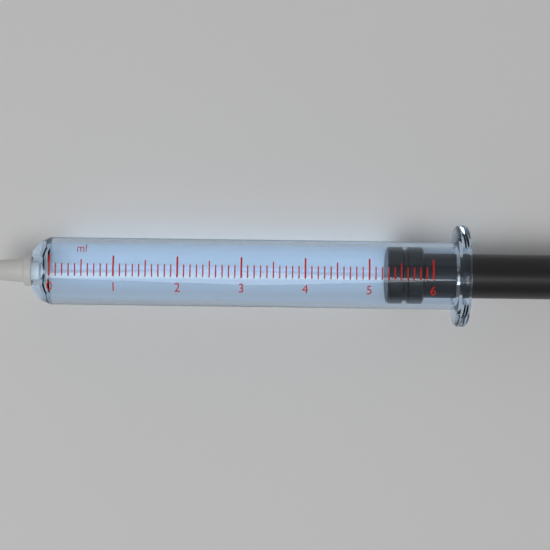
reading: 5.3 ml
